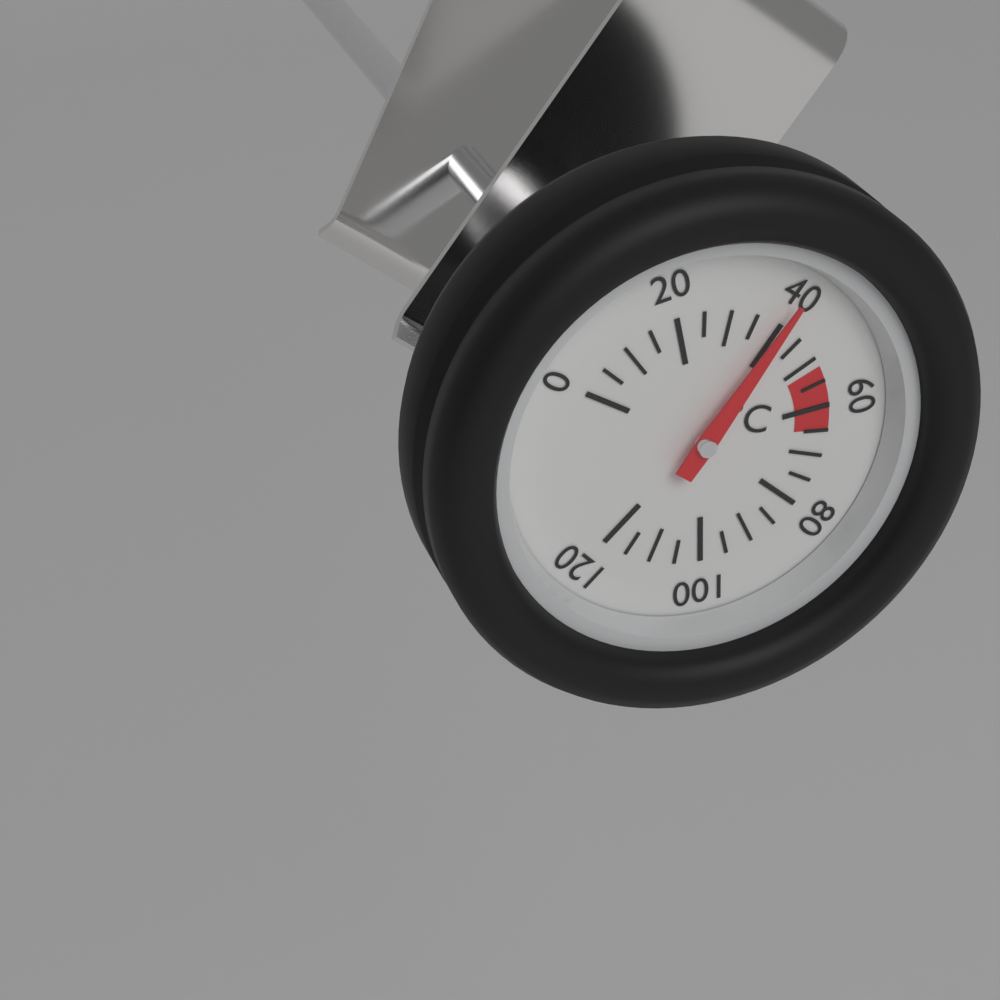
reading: 40 °C
